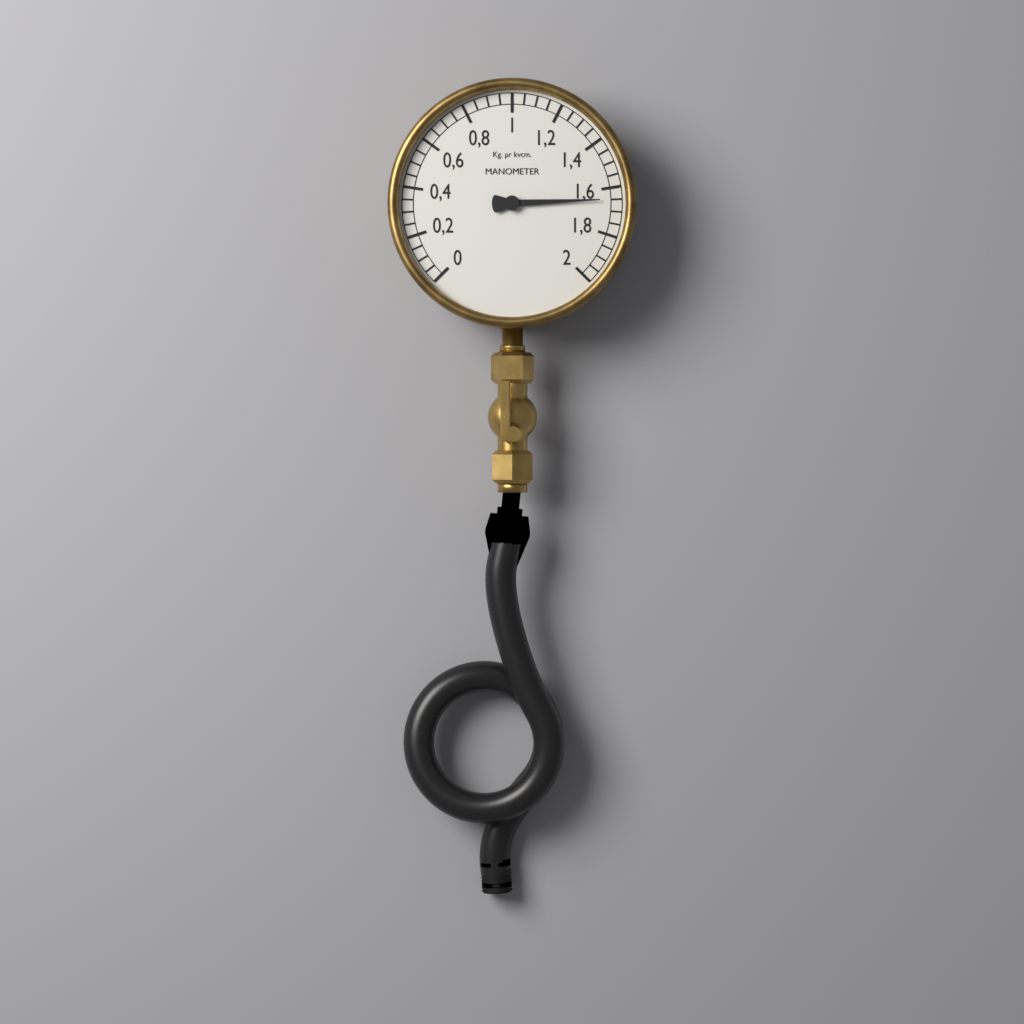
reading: 1.65 kg/cm²
